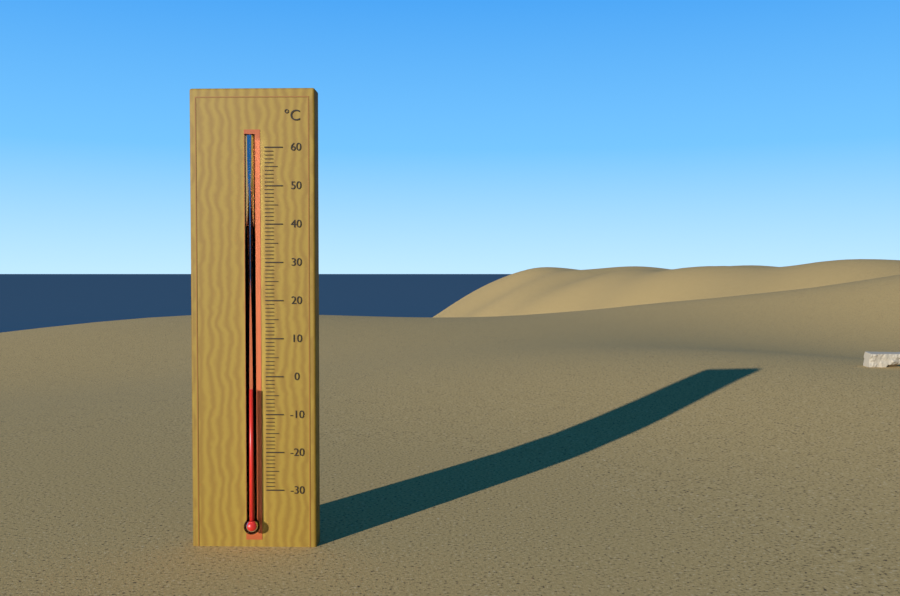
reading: -3 °C
